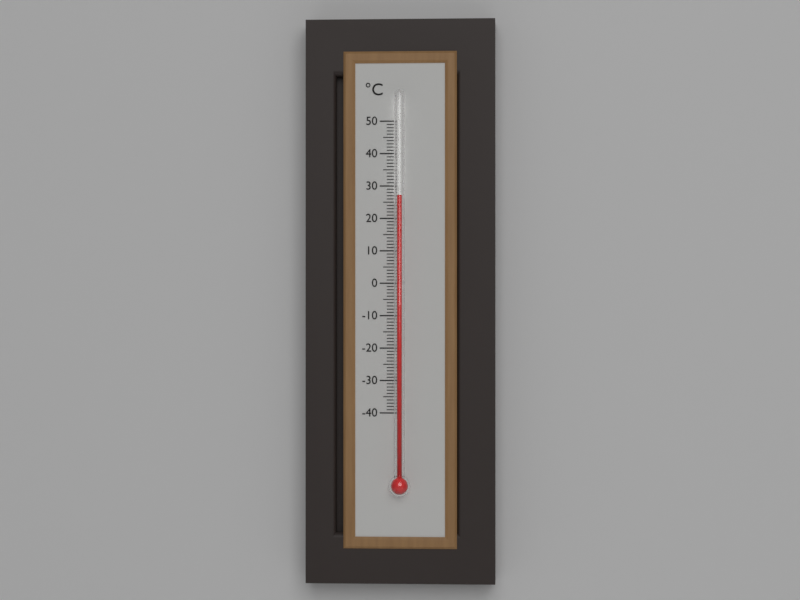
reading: 27 °C
